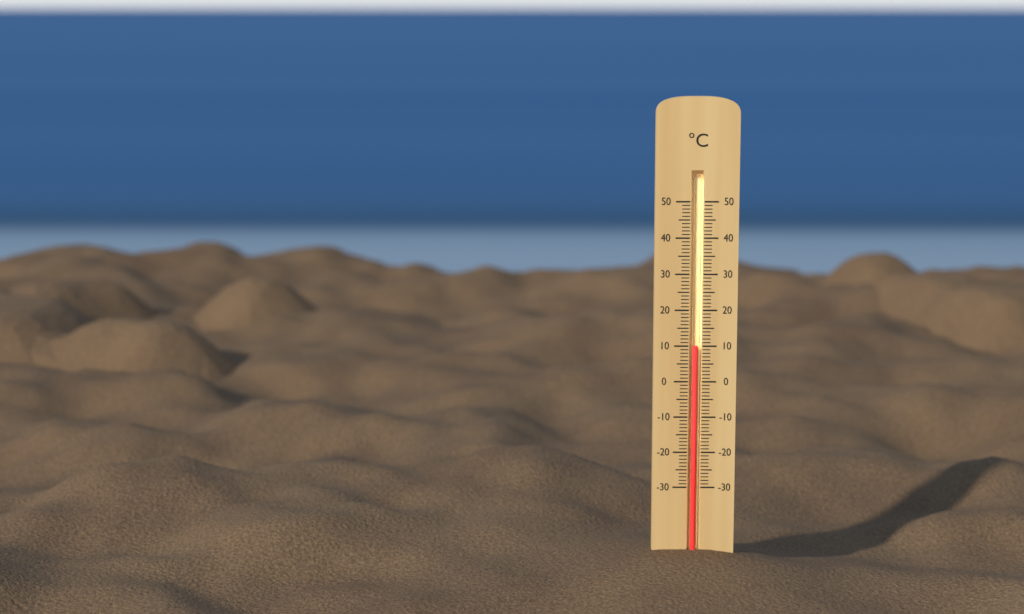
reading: 10 °C
